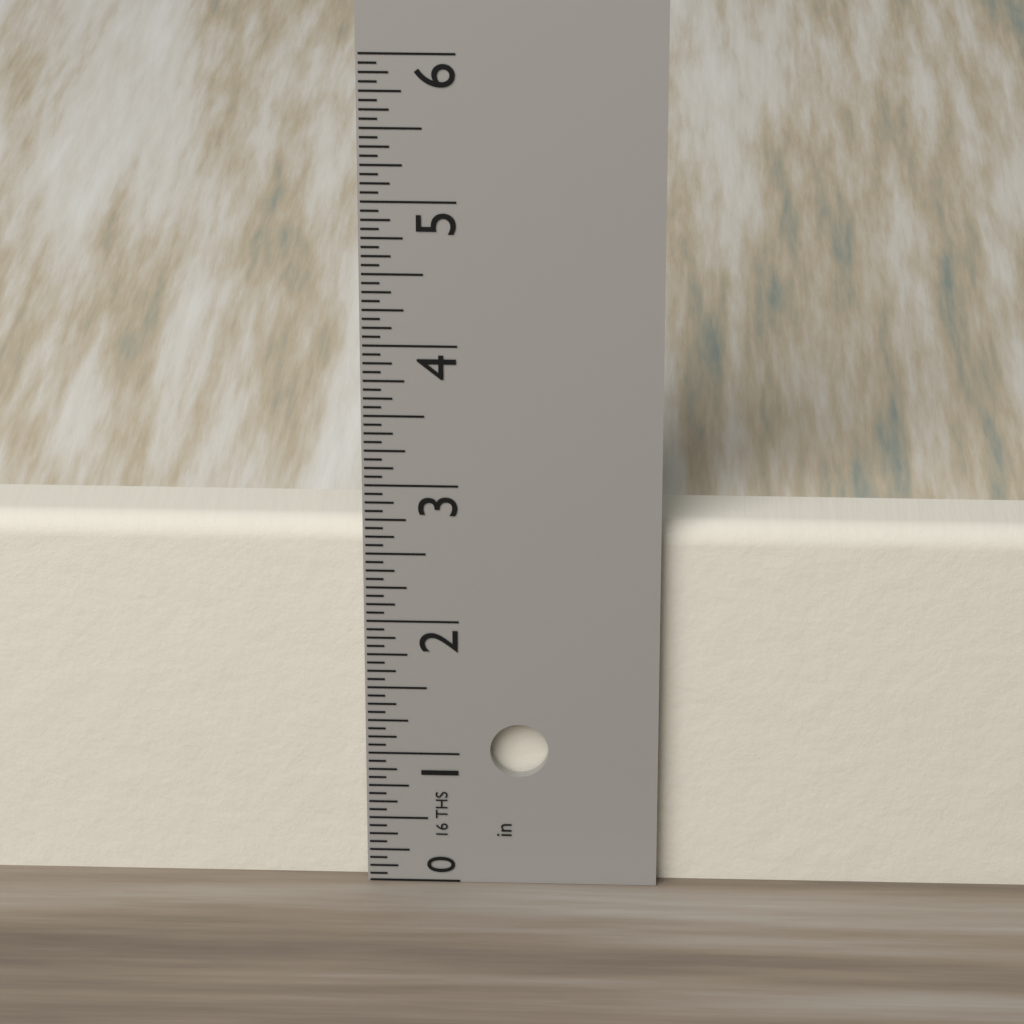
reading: 2.6875 in
